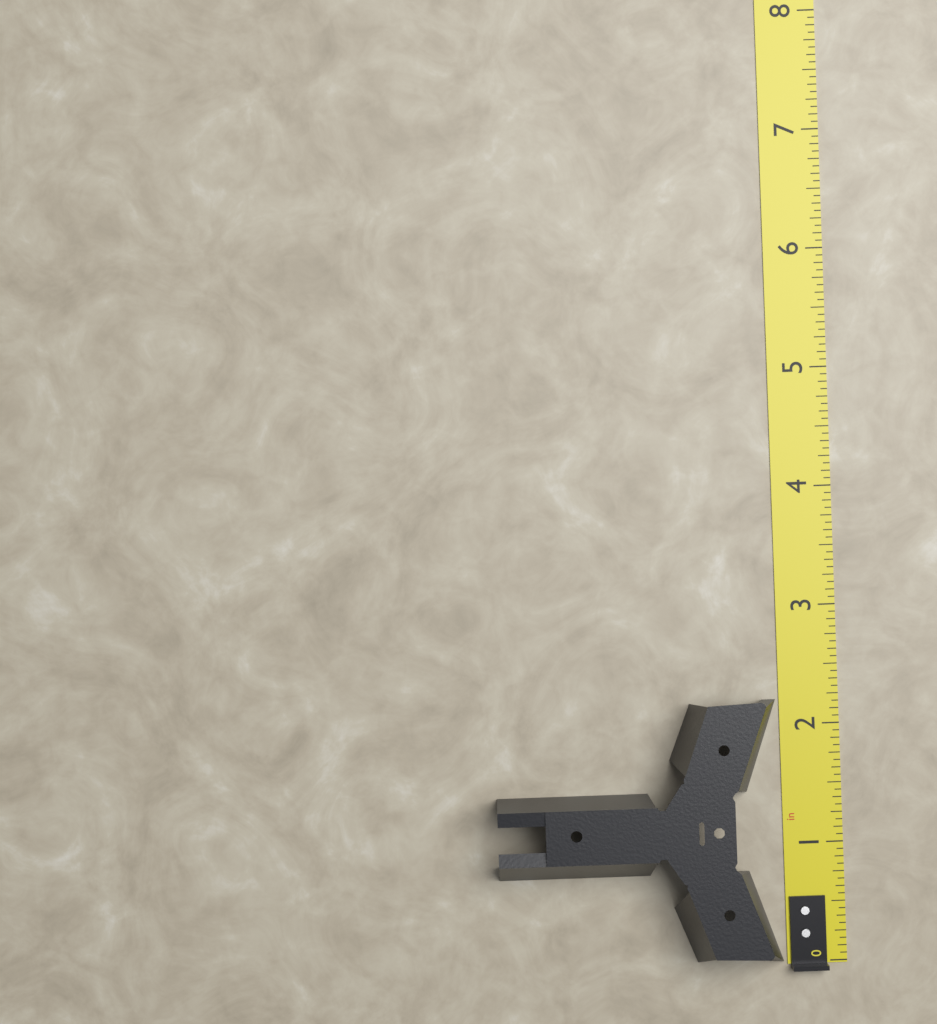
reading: 2.2500 in
